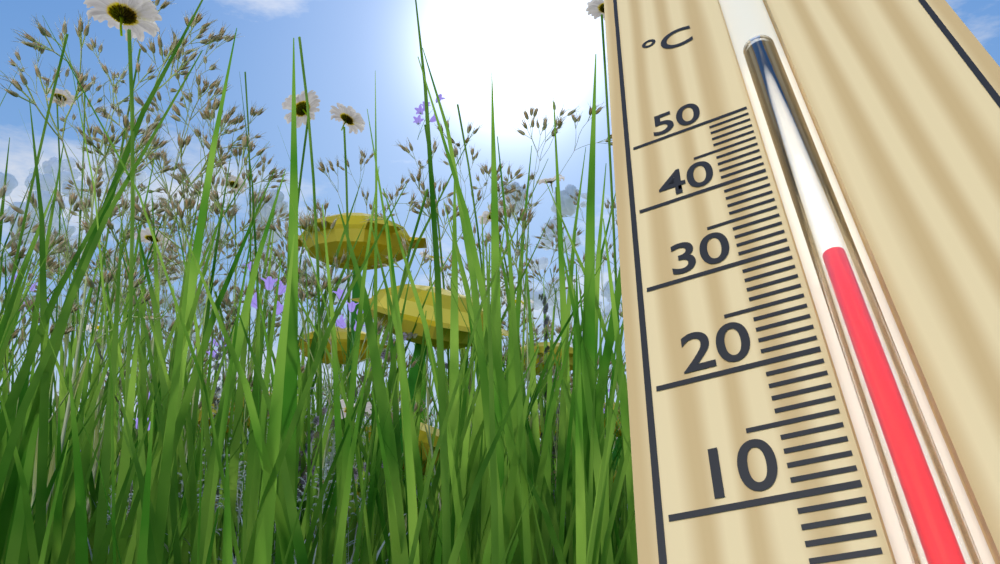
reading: 28 °C
